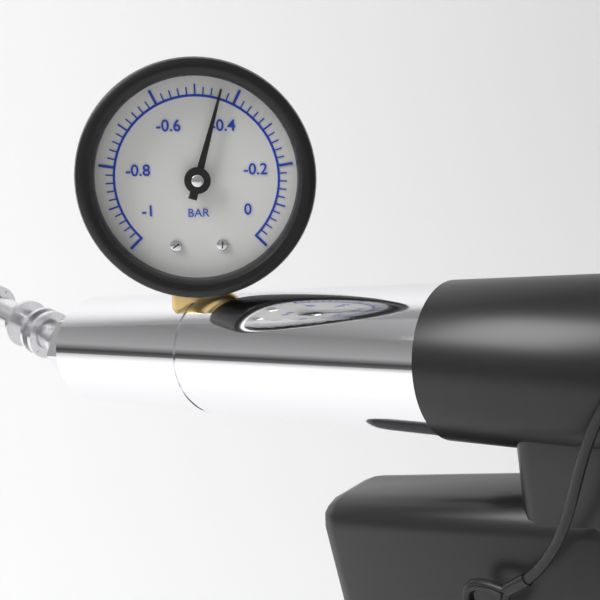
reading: -0.44 bar
